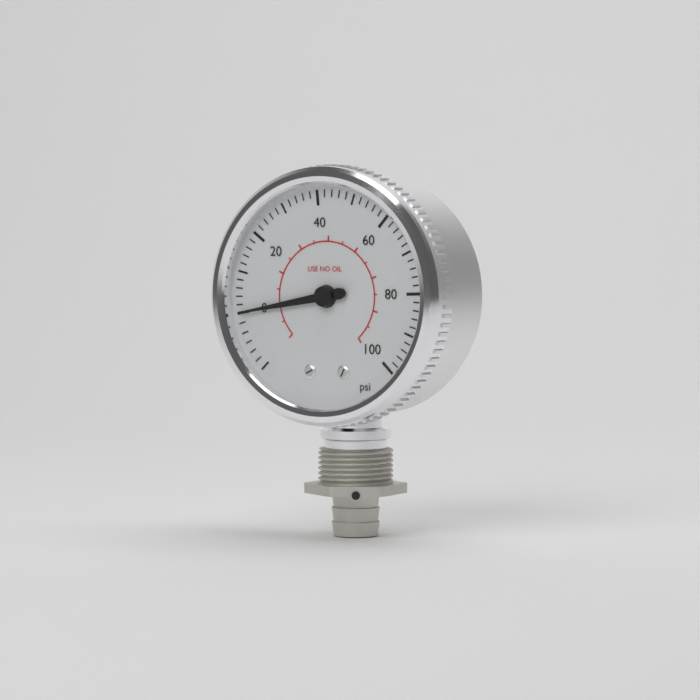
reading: 0 psi
